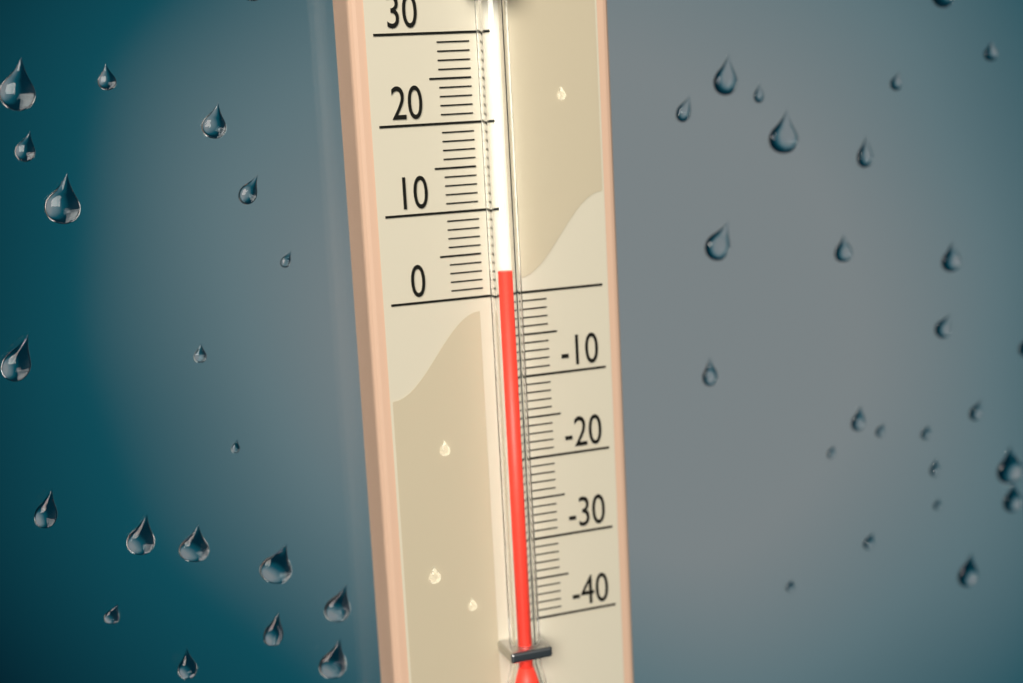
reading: 3 (no unit)
